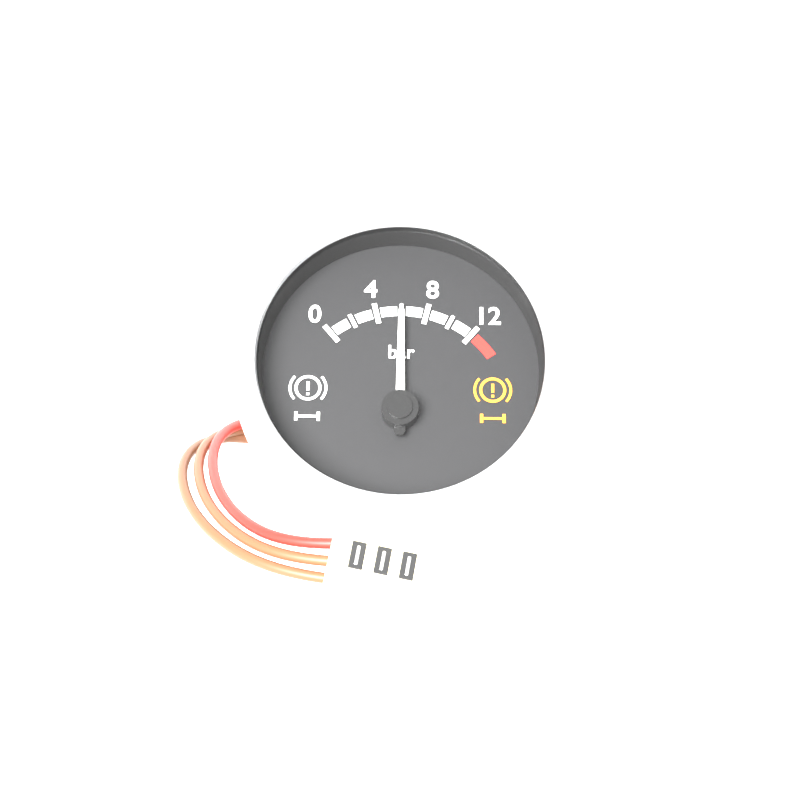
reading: 6 bar
